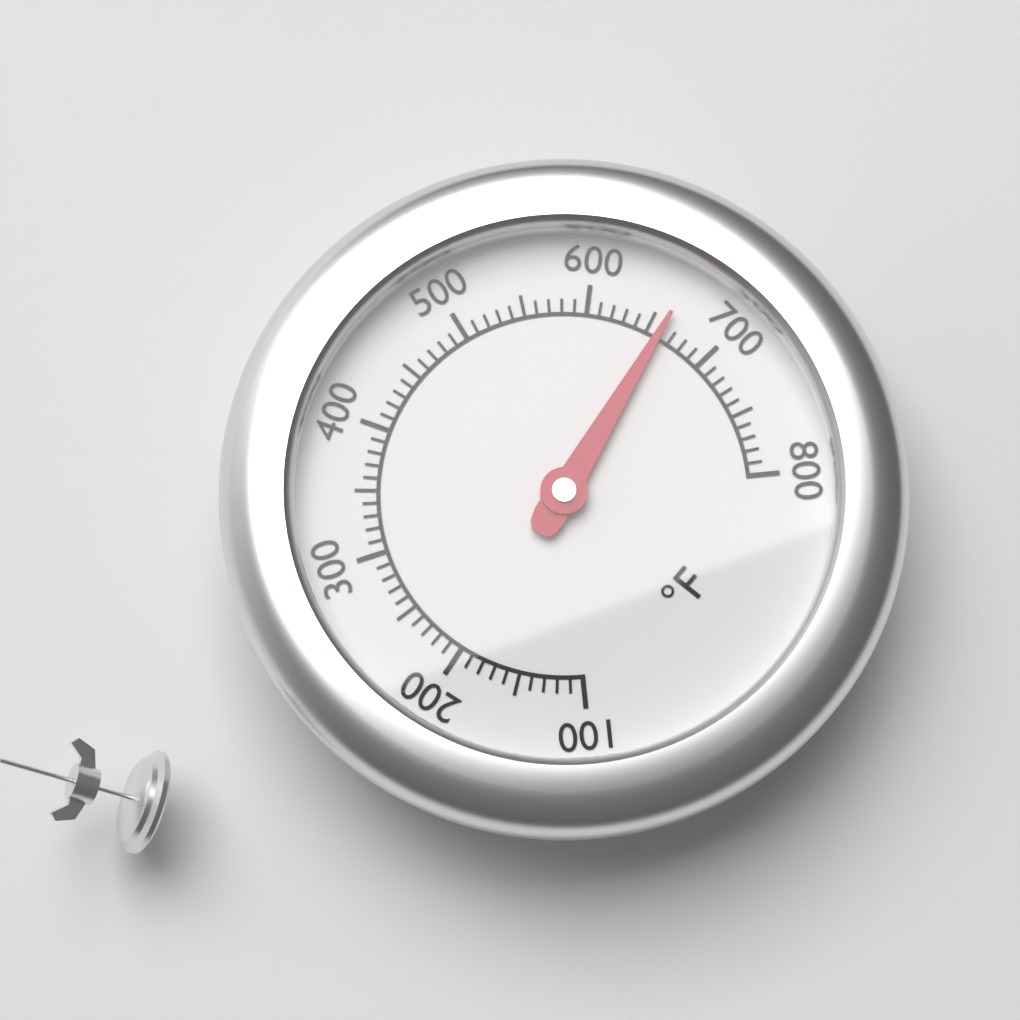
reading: 660 °F
